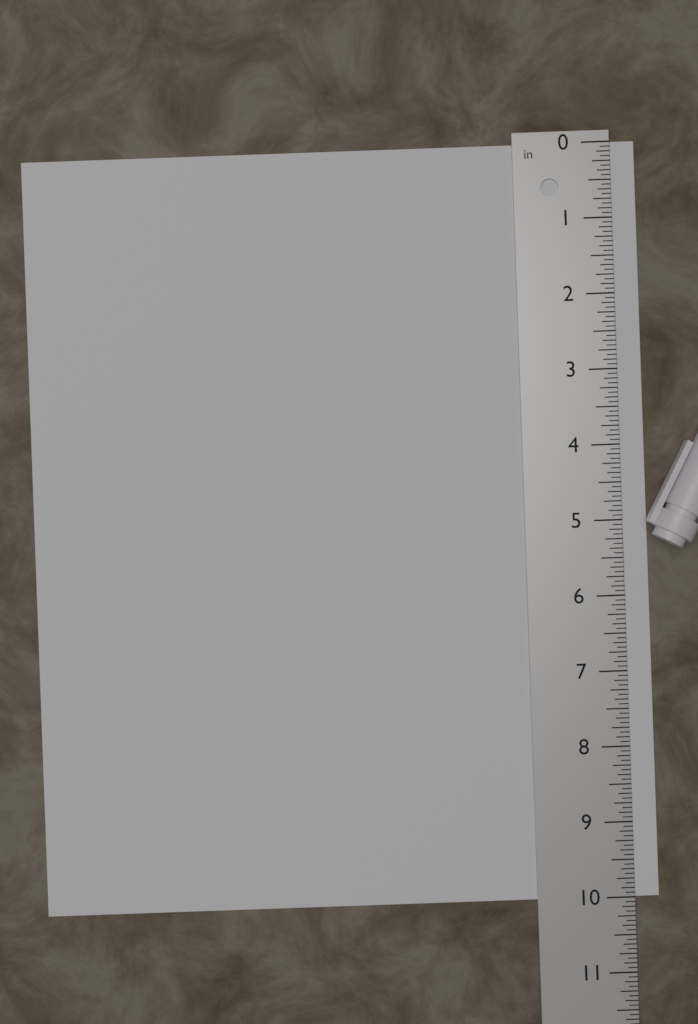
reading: 10.0000 in
